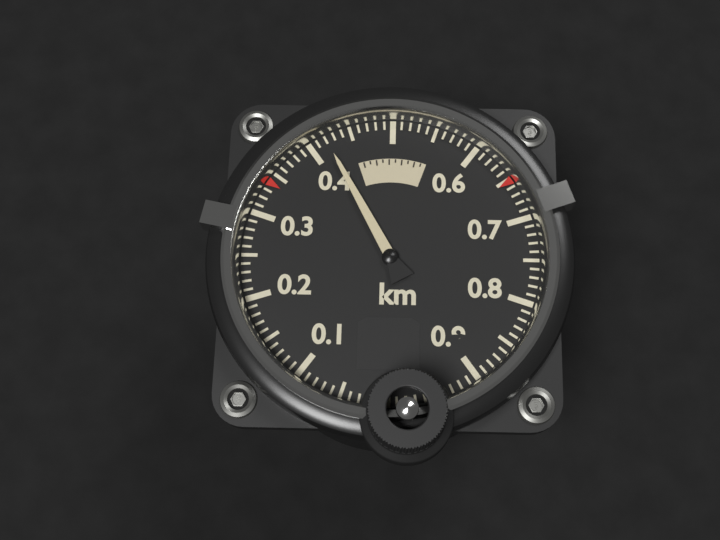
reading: 0.42 km
